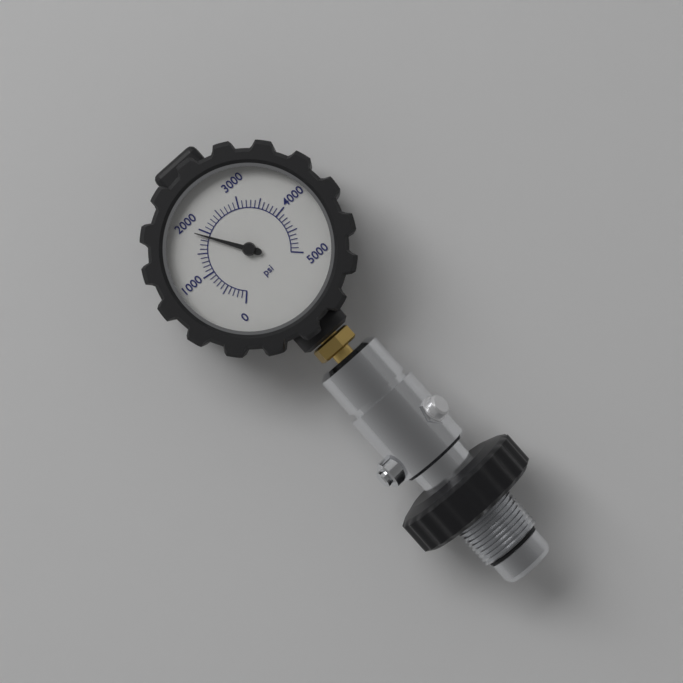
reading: 1900 psi
